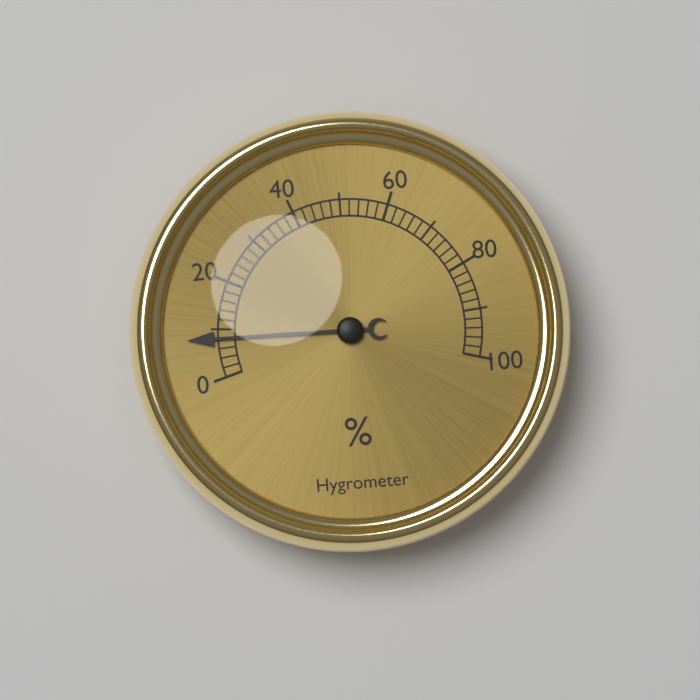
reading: 8 %
